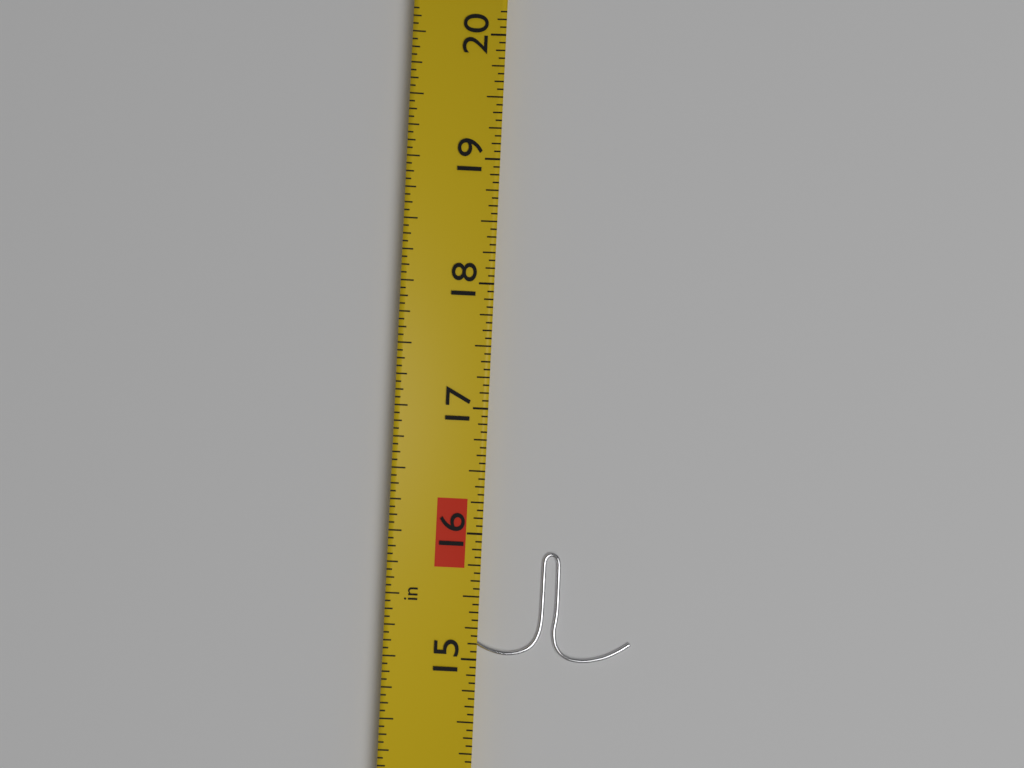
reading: 15.8750 in
